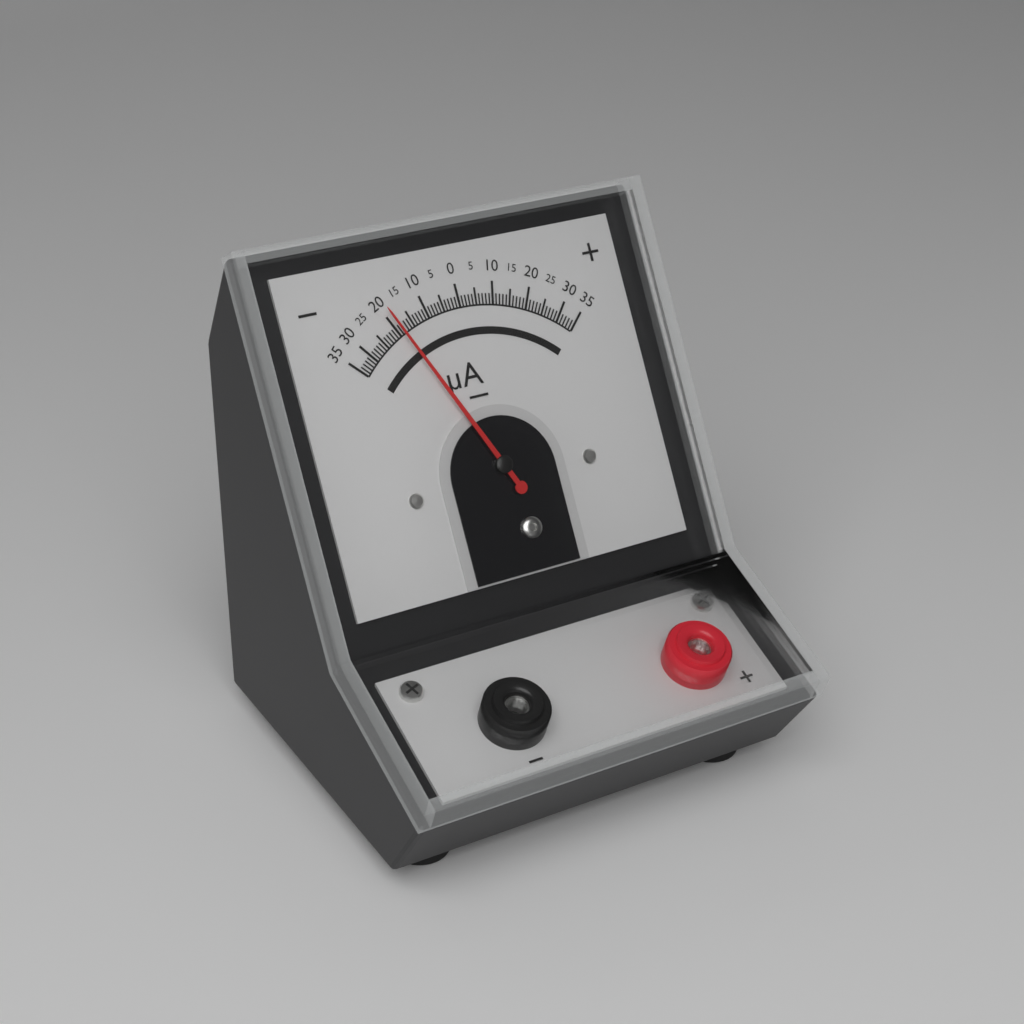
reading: -19 µA
